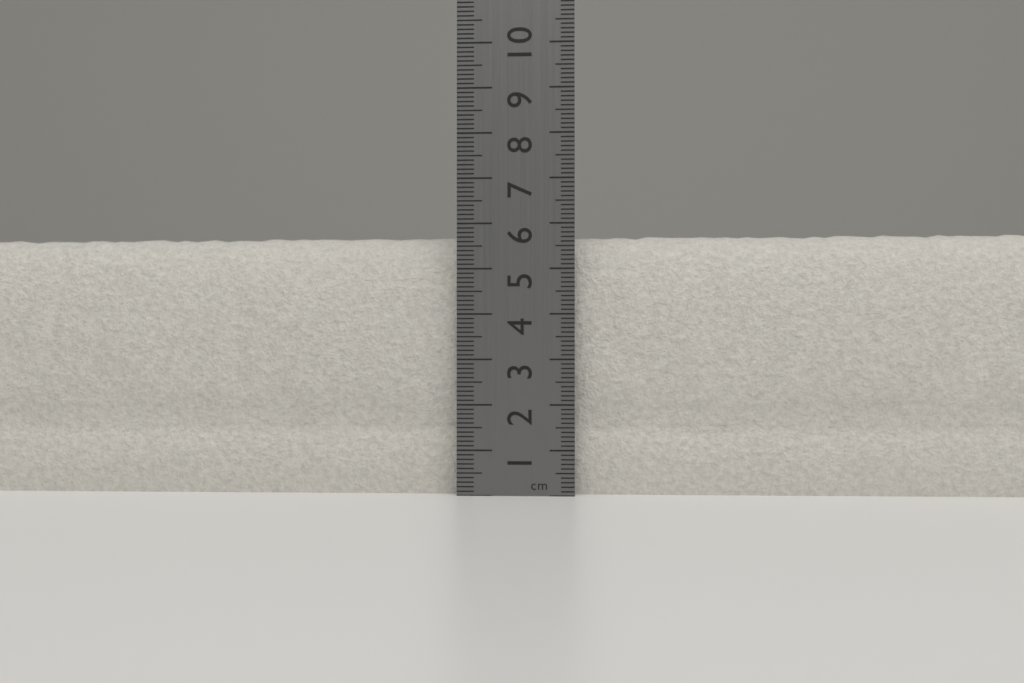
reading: 5.8 cm
